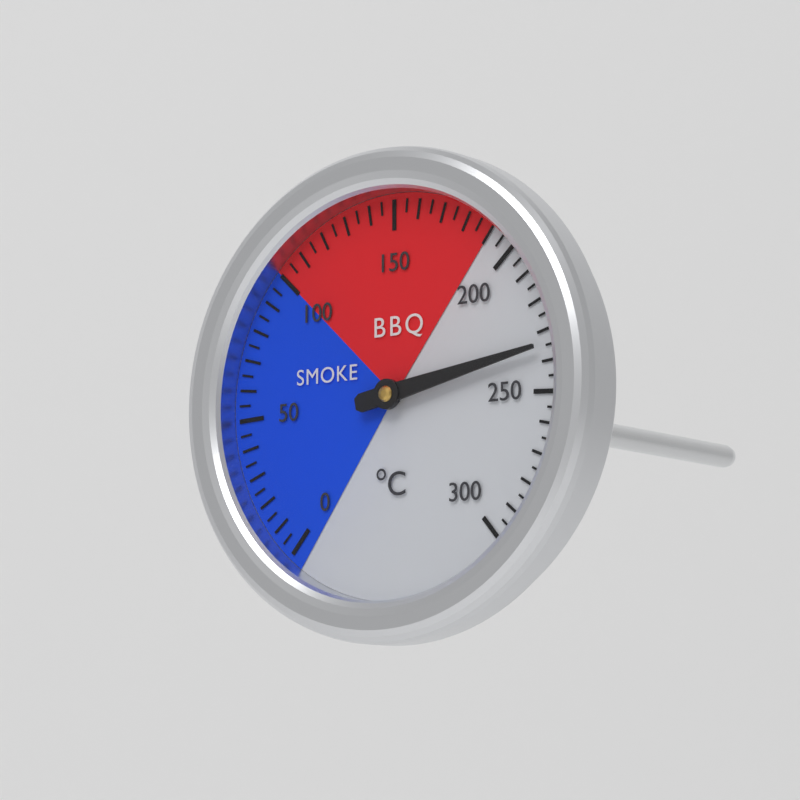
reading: 235 °C
